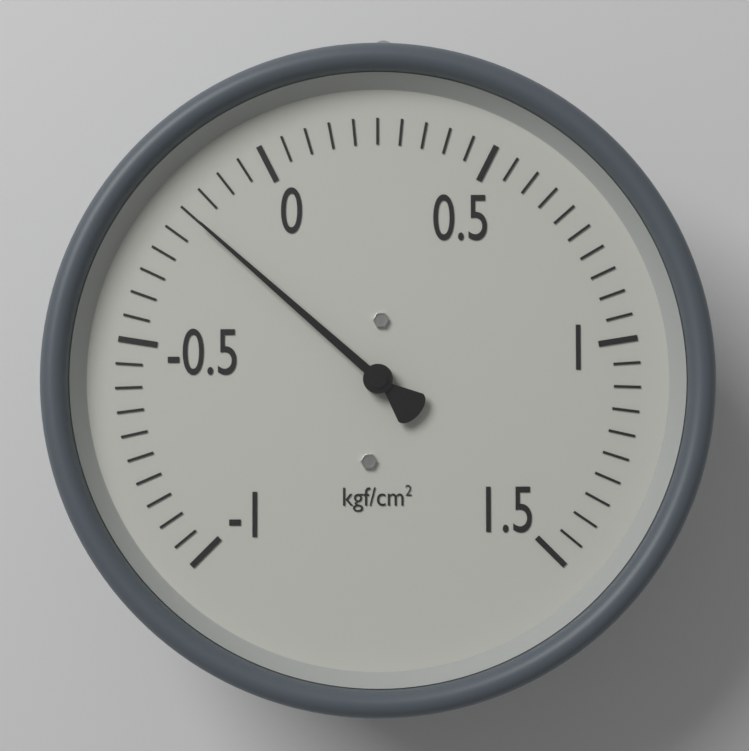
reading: -0.20 kgf/cm²
